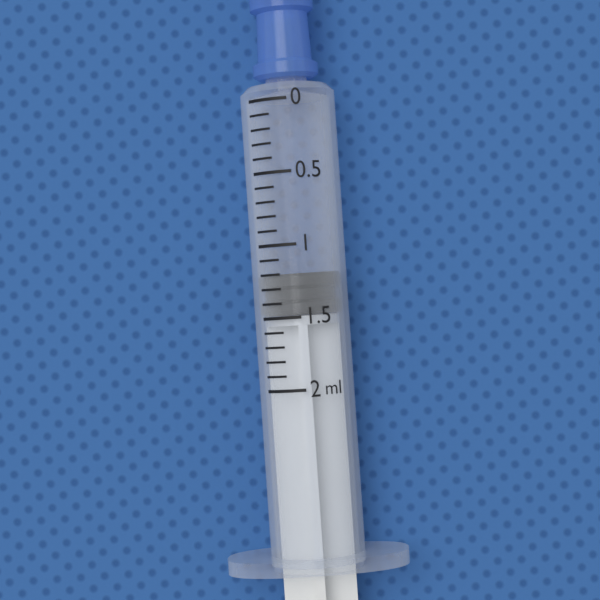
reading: 1.2 ml
